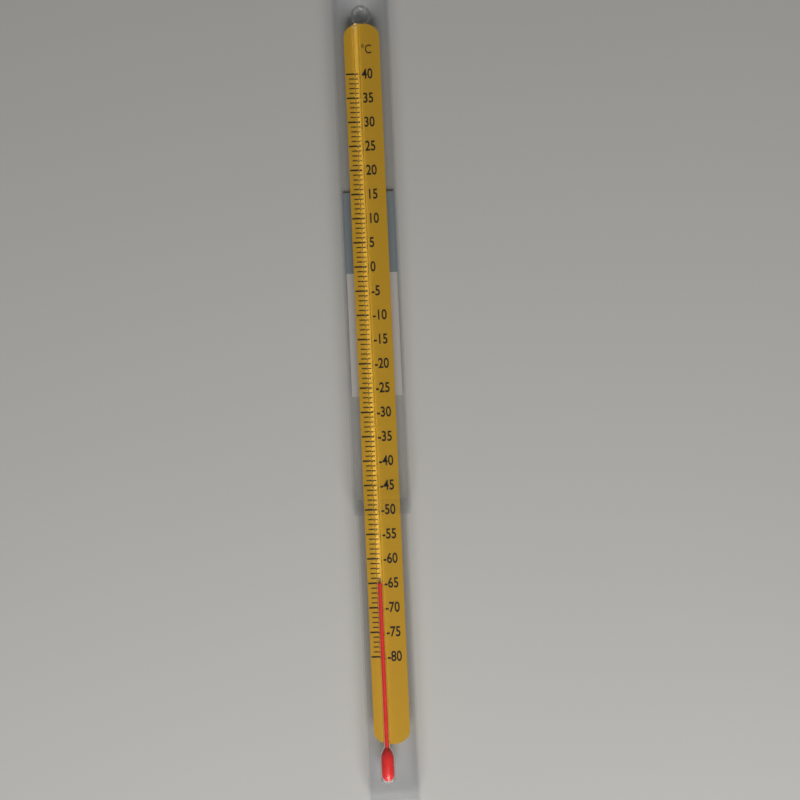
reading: -65 °C
